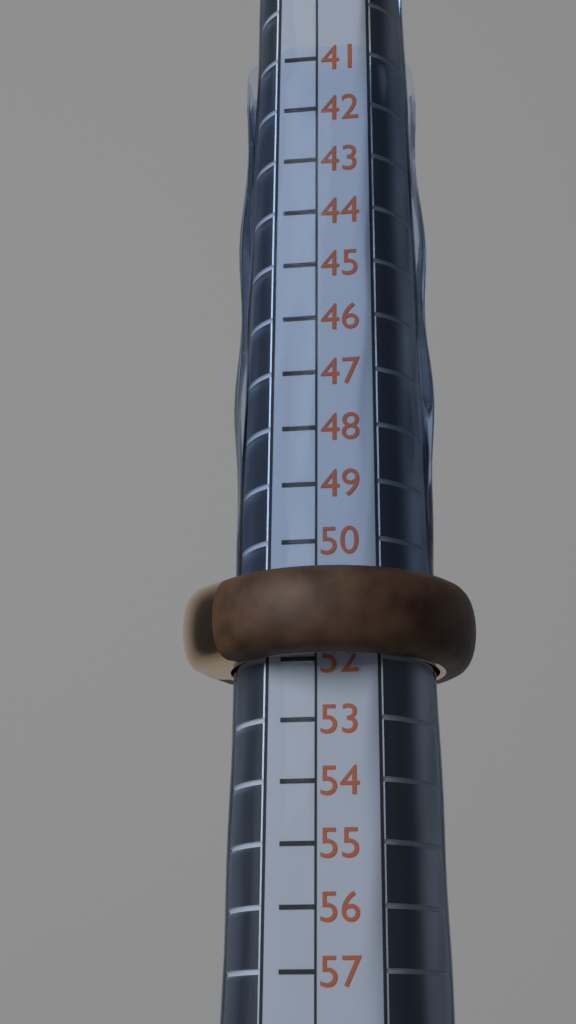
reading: 52 (no unit)
